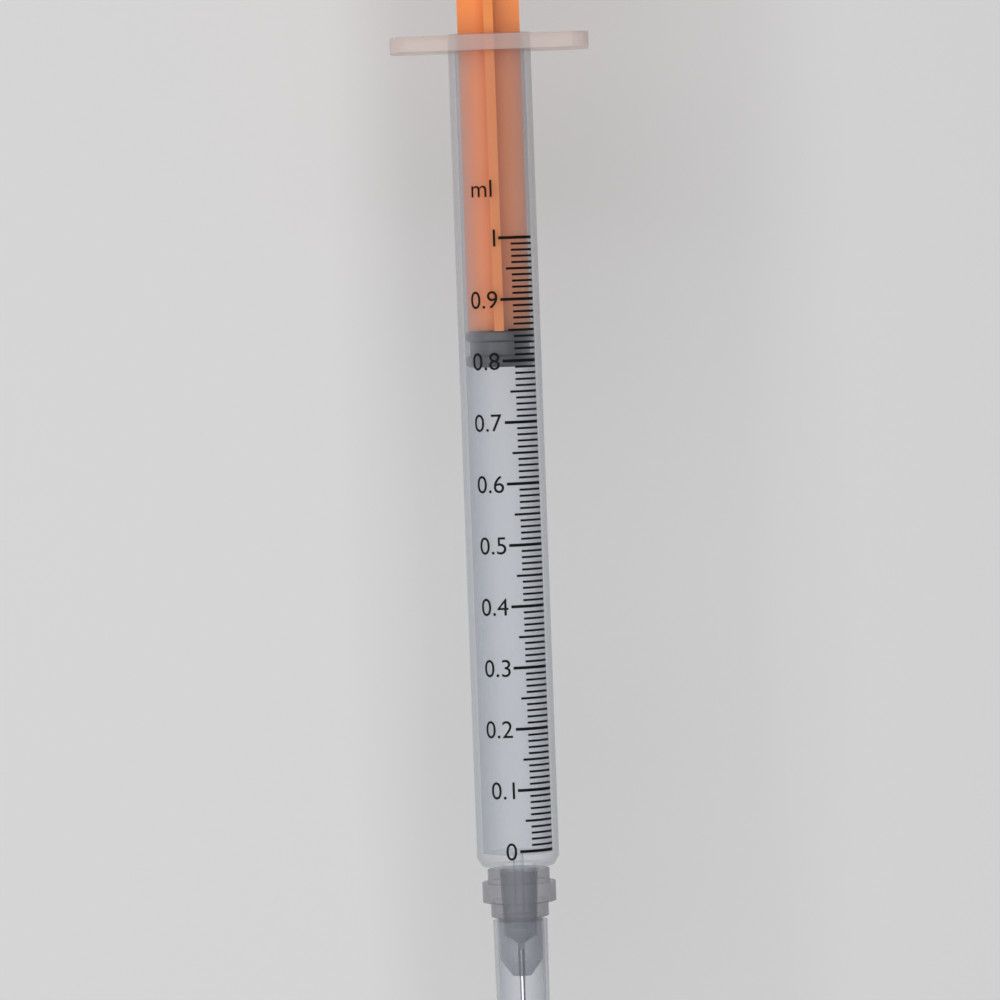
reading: 0.79 ml
